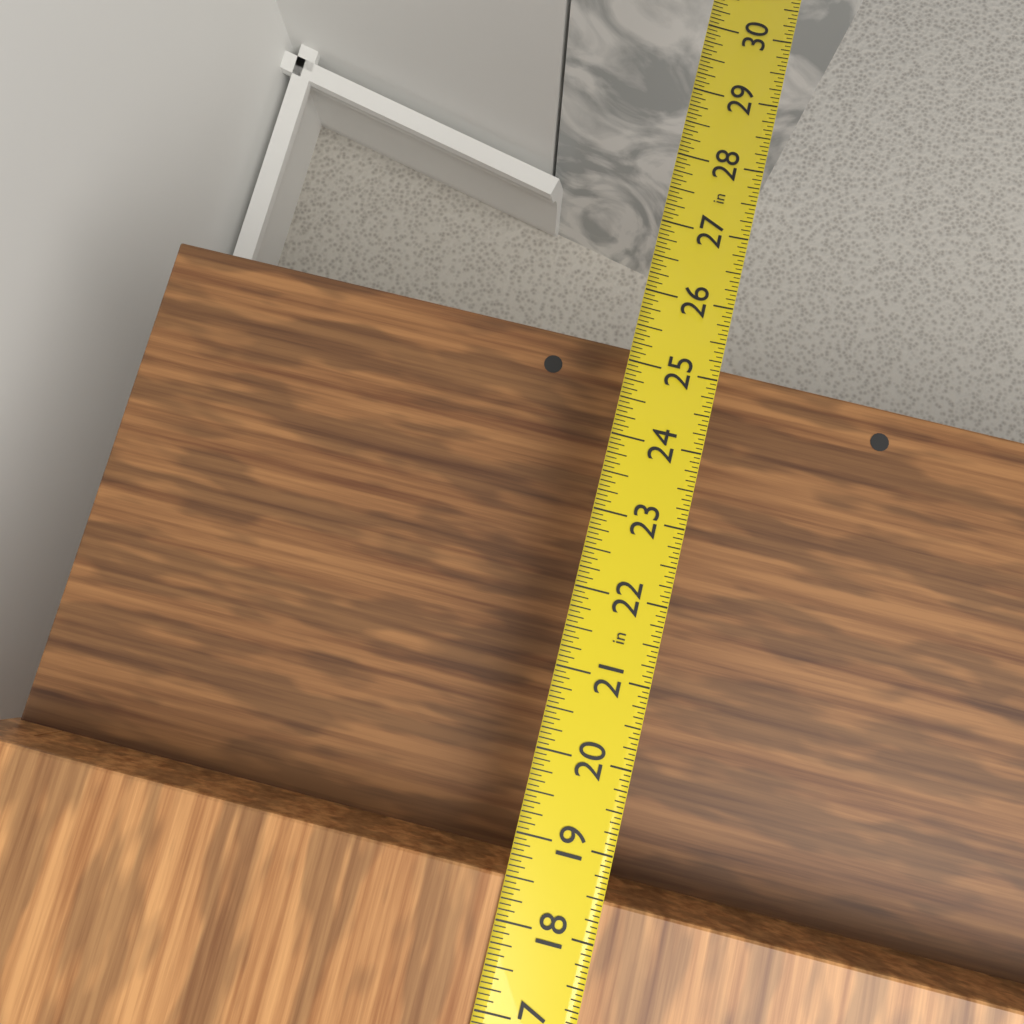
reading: 18.5000 in
